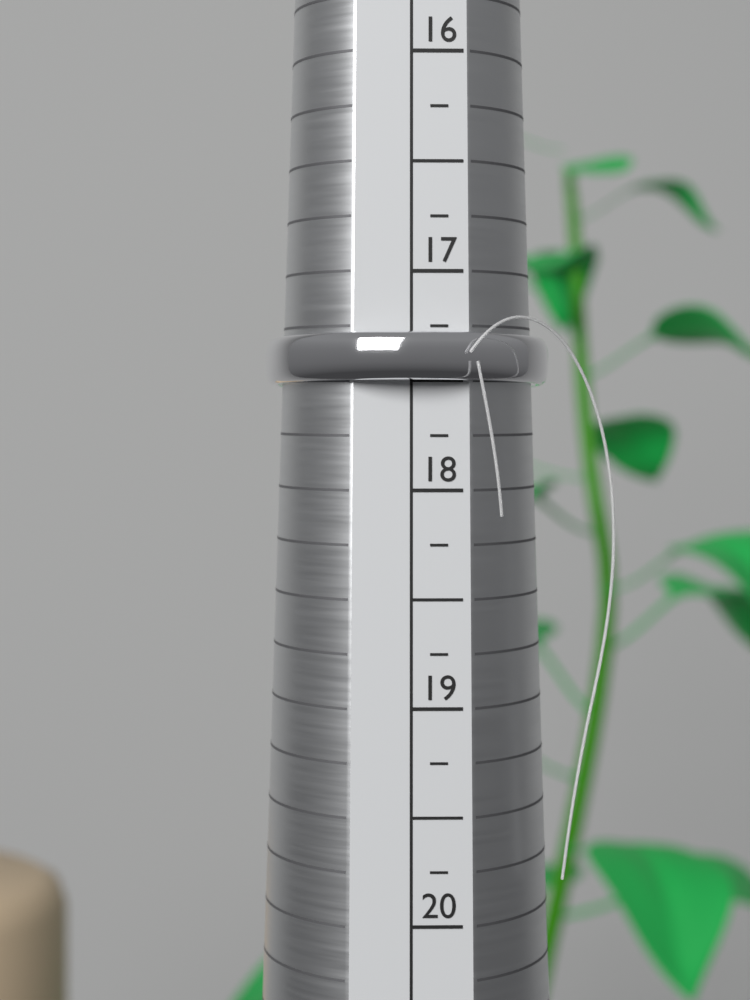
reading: 17.50 (no unit)
